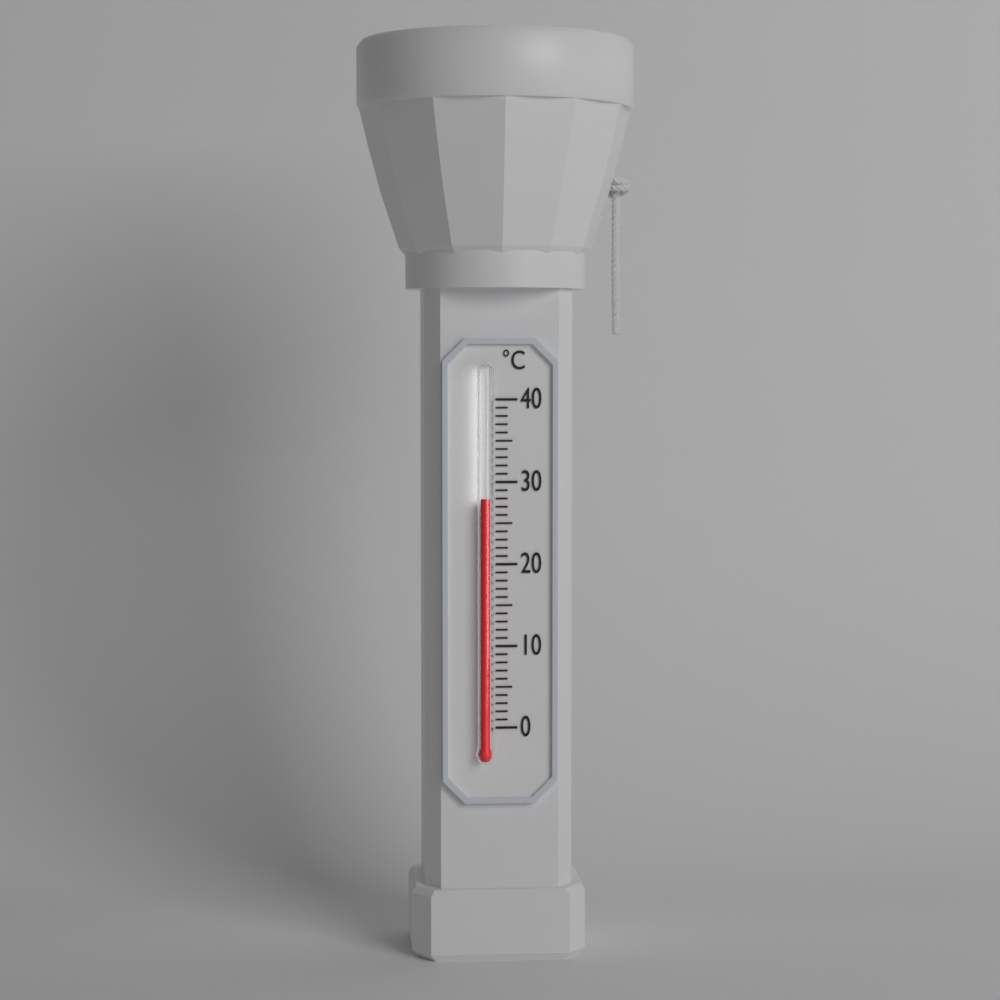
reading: 28 °C
